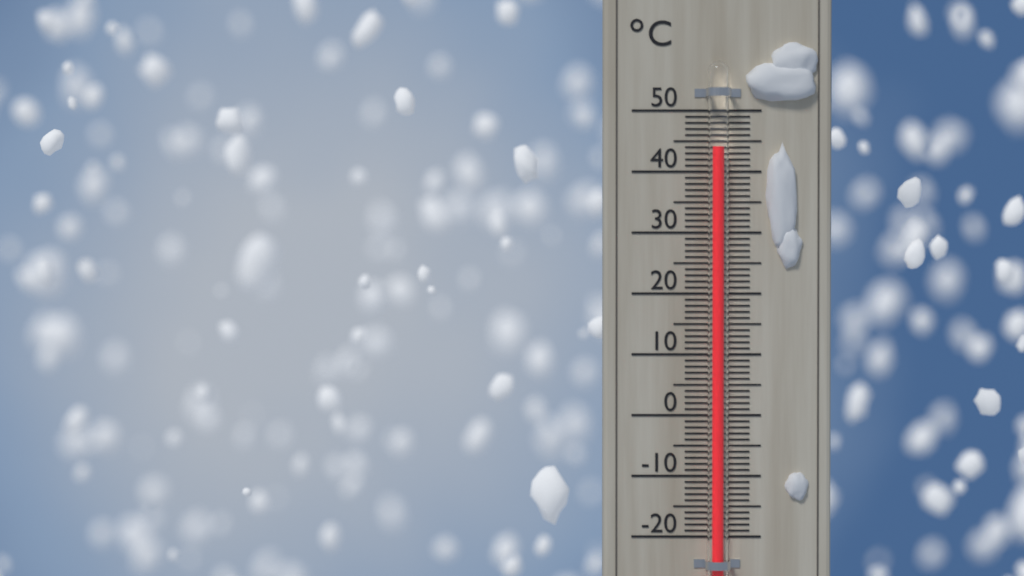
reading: 44 °C
